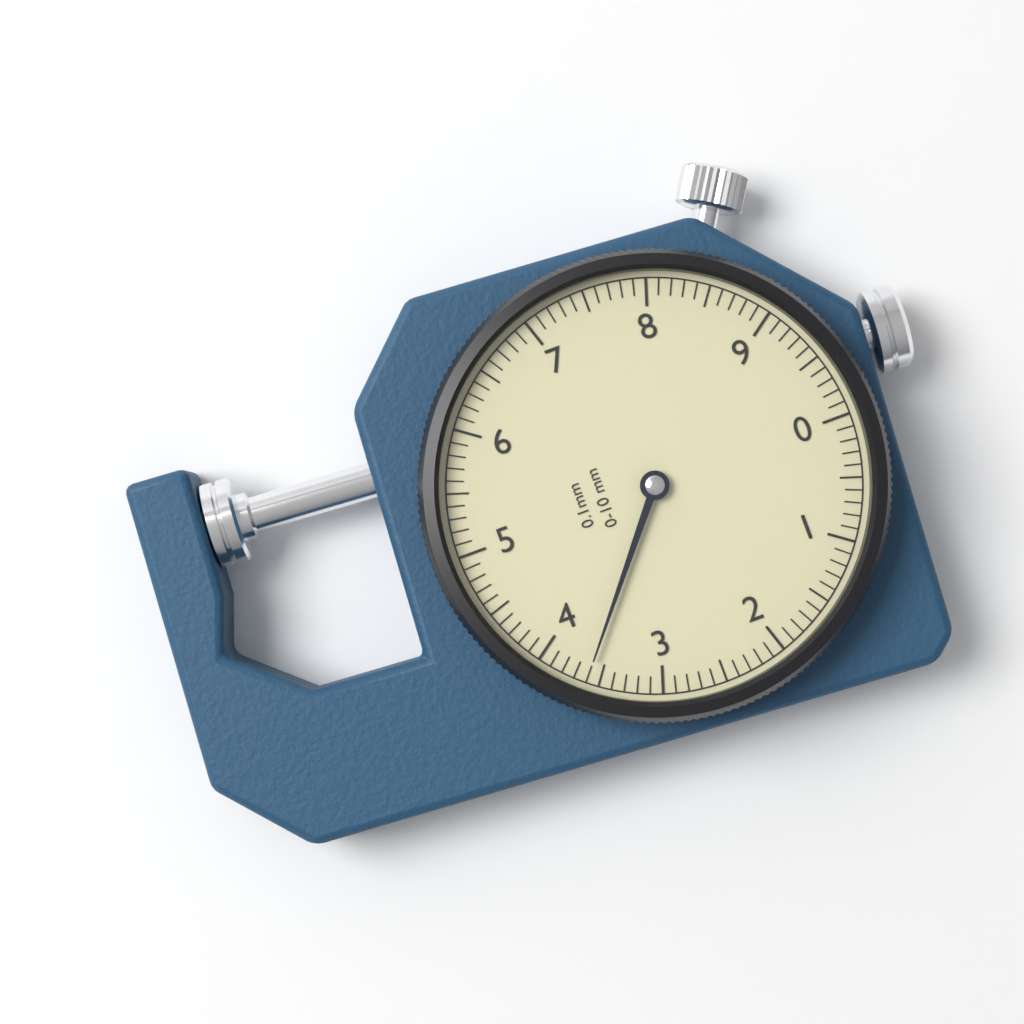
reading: 3.6 mm
